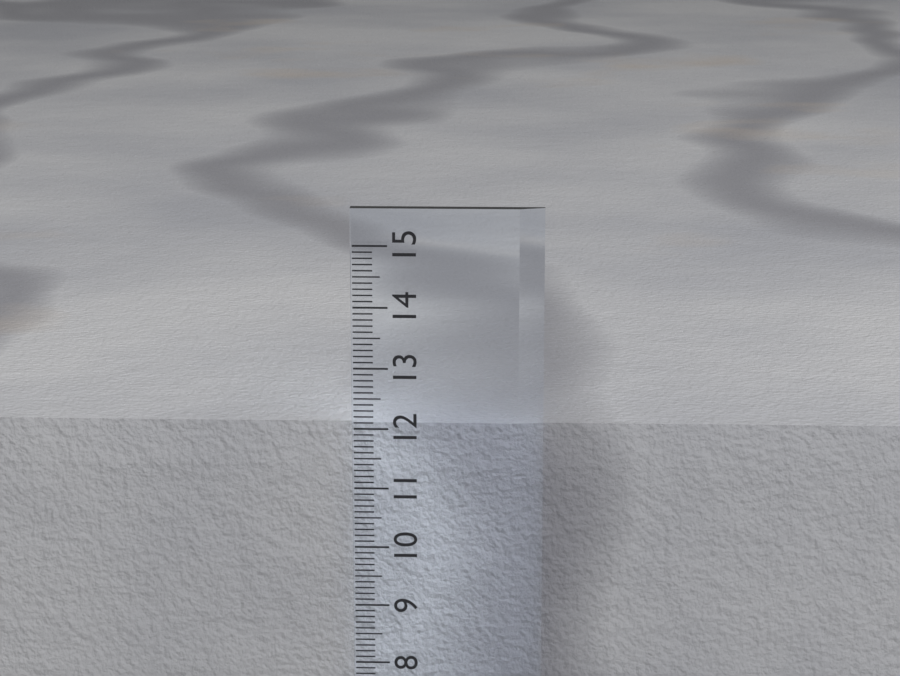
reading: 12.0 cm
